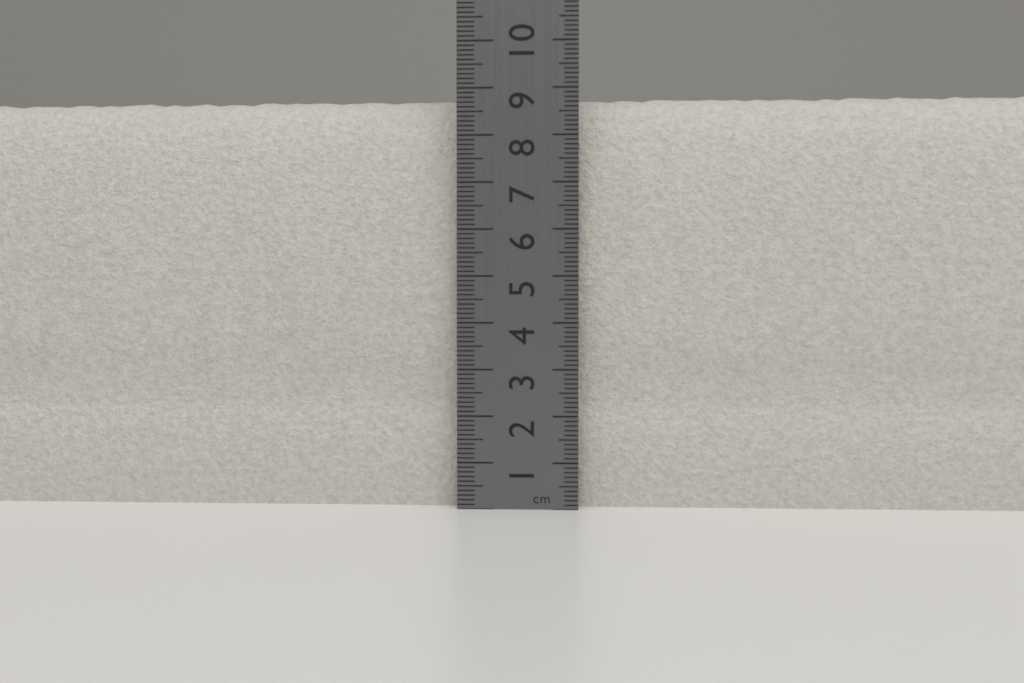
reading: 8.9 cm
